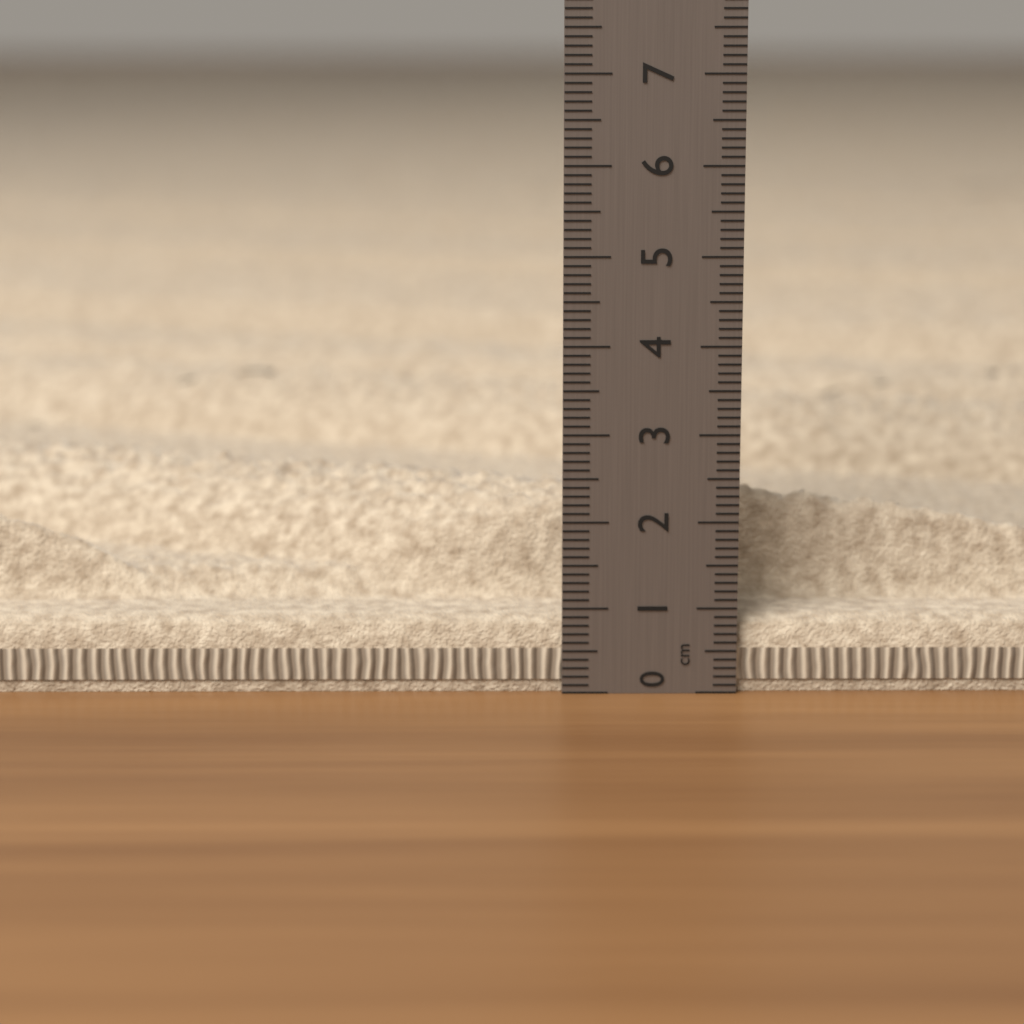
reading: 2.2 cm
